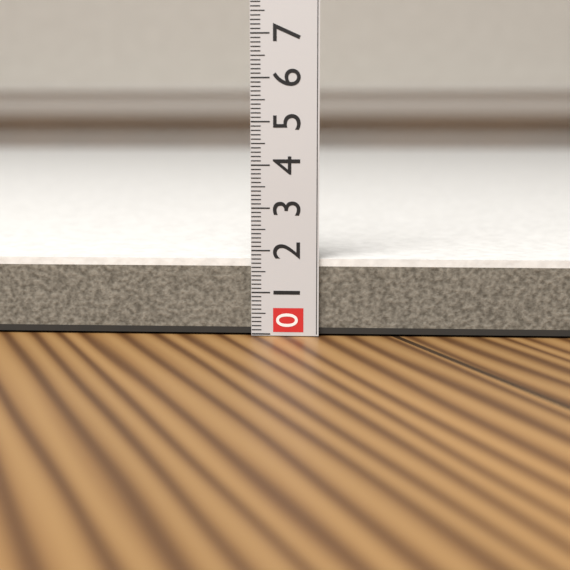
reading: 1.8 (no unit)
